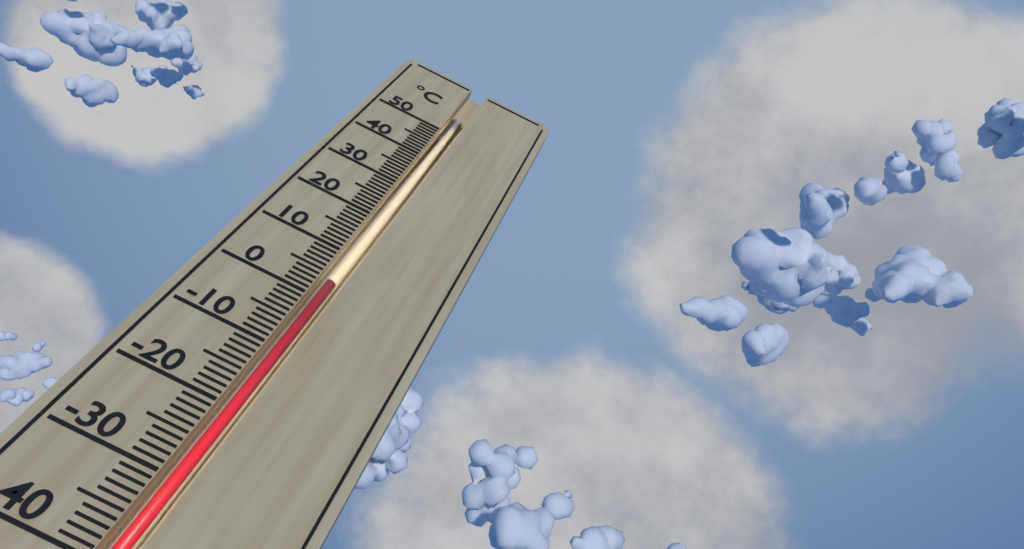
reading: 4 °C
